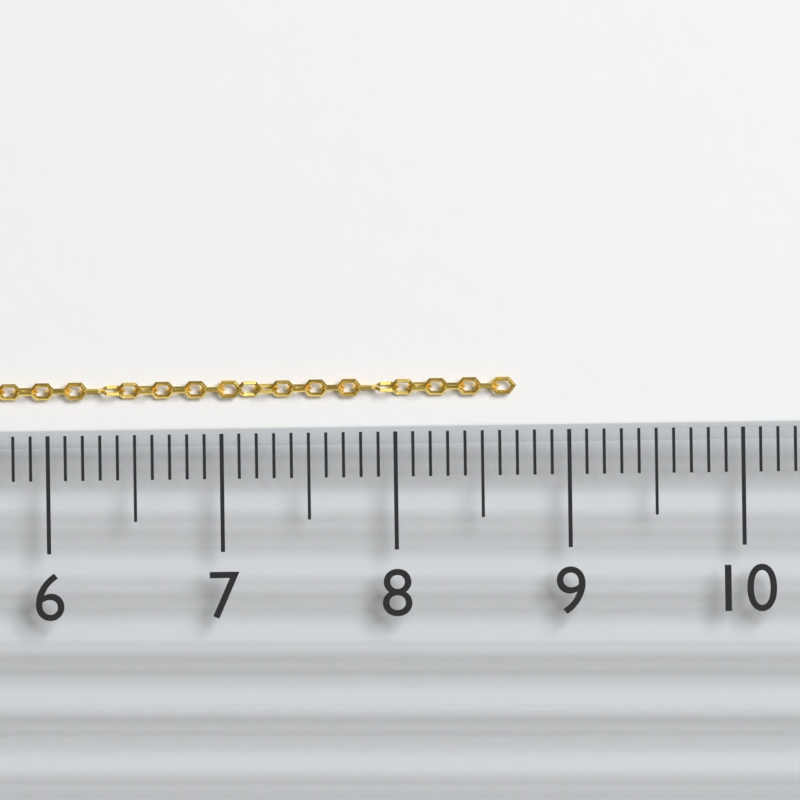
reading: 8.7 (no unit)
